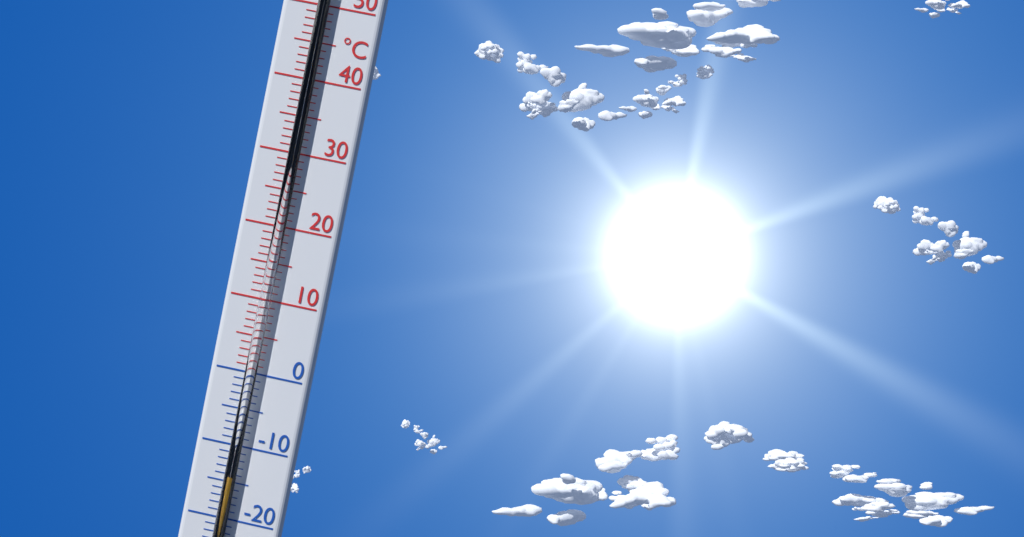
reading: -14 °C
